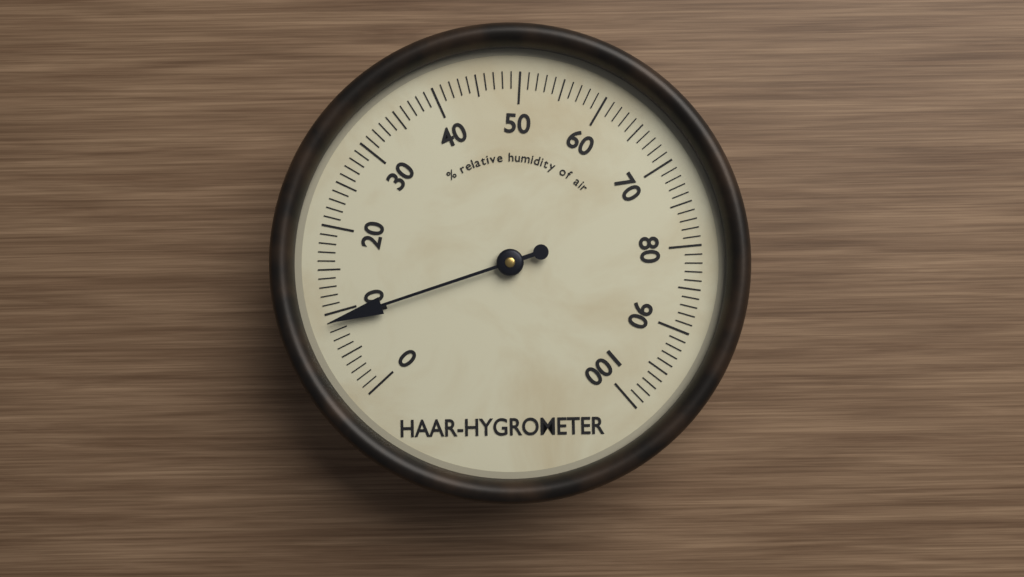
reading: 9 %
